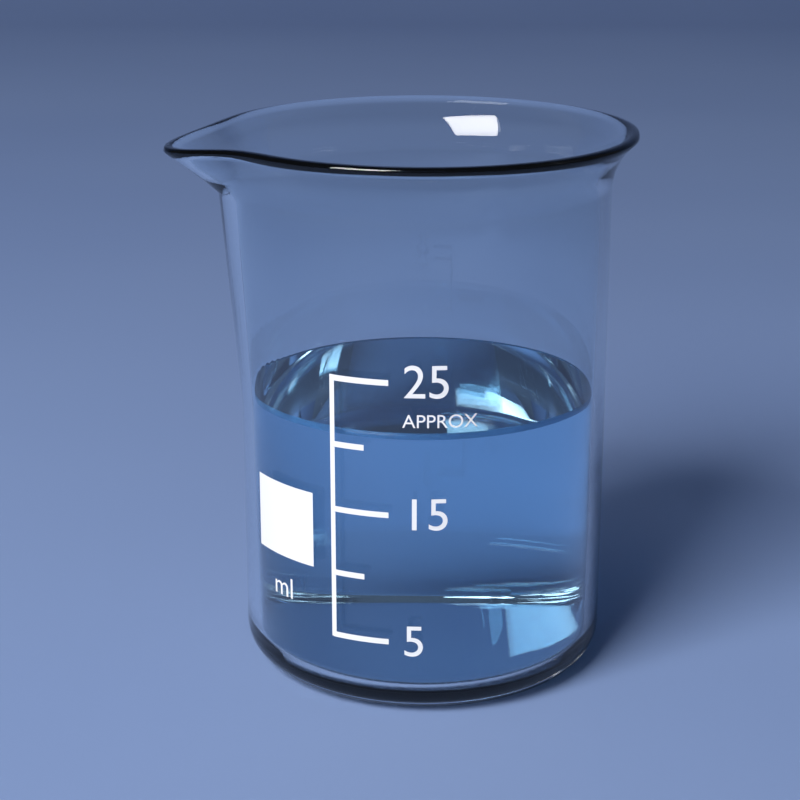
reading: 21 ml
